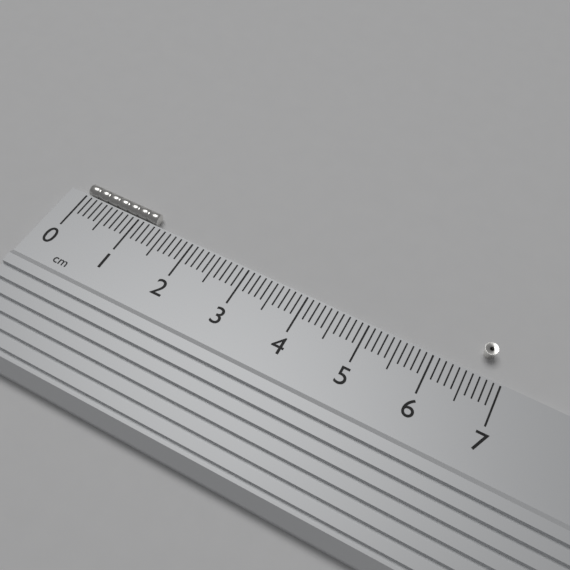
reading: 1.3 cm
